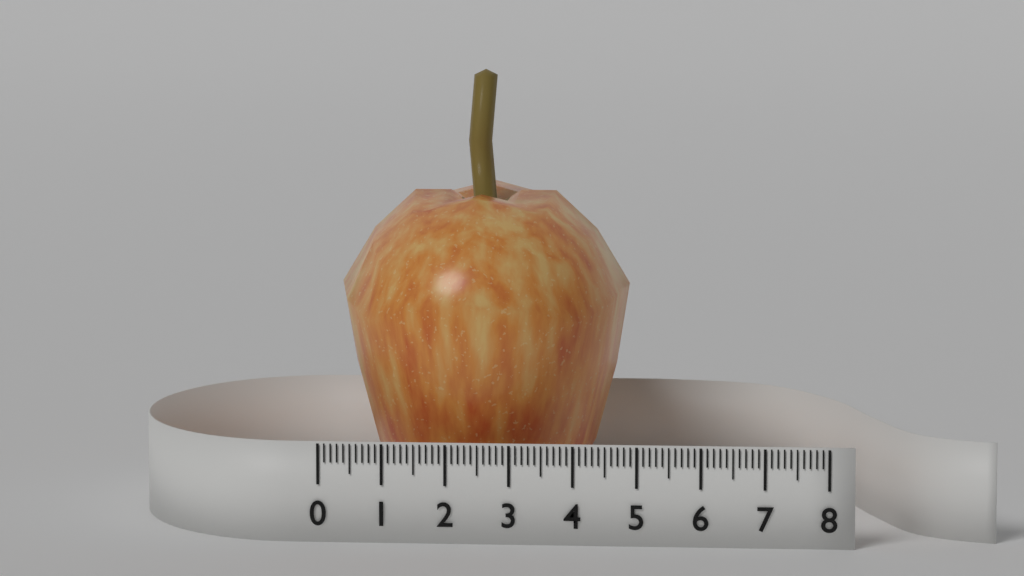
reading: 4.7 (no unit)
